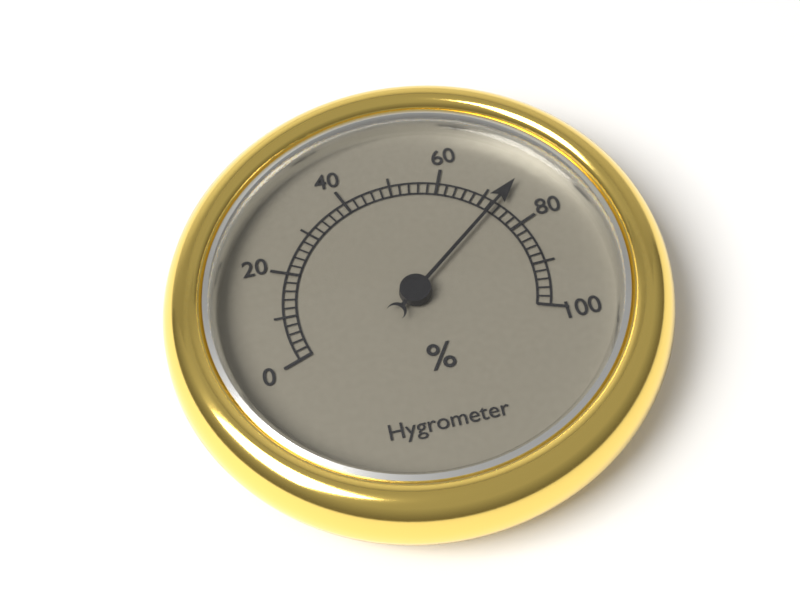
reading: 73 %
